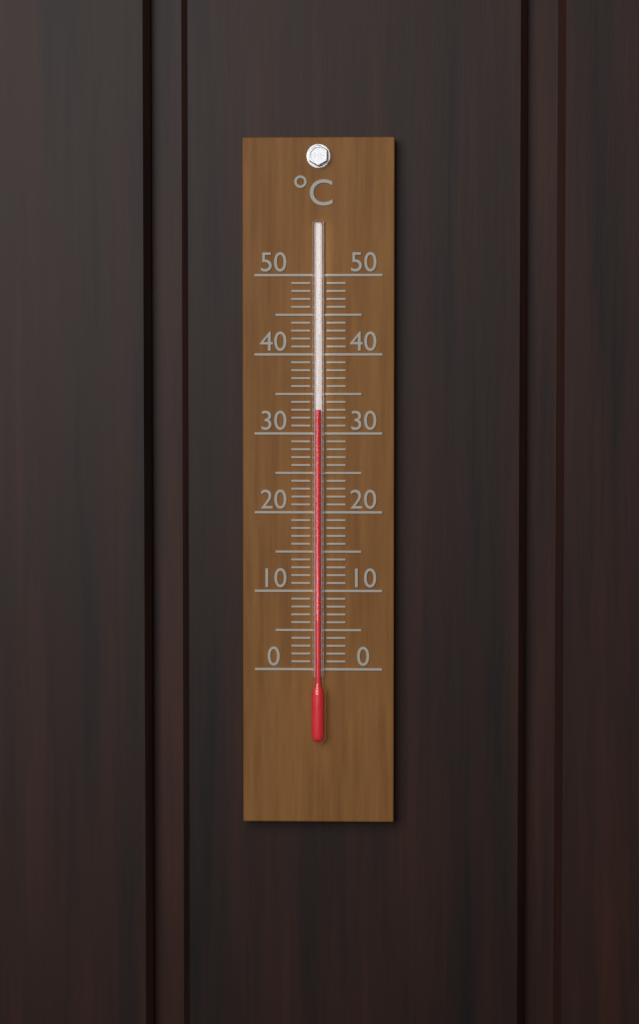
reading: 33 °C
